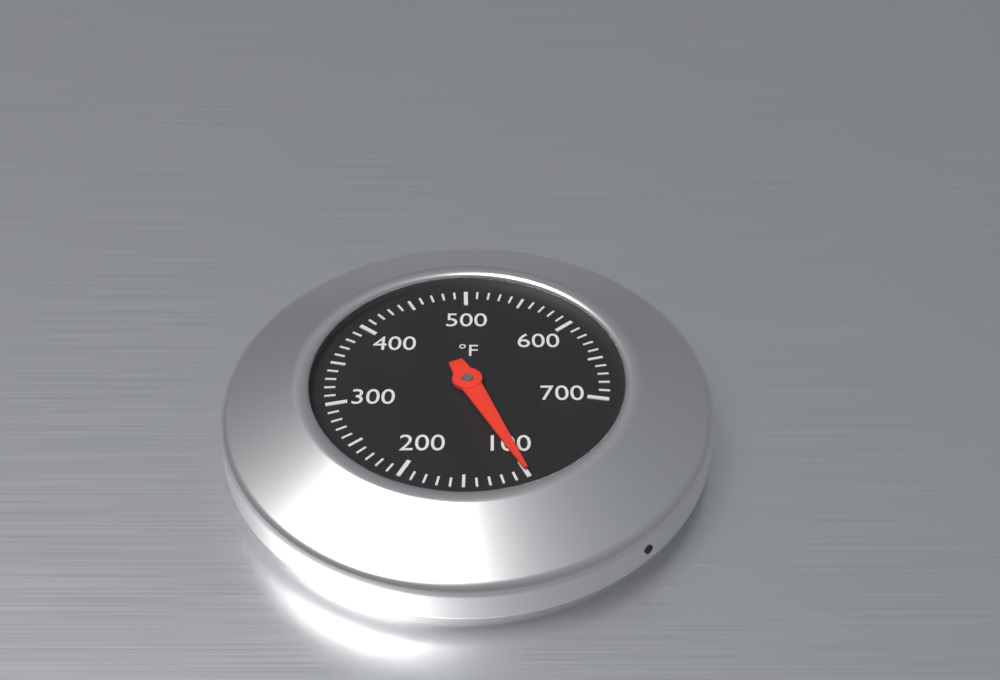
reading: 100 °F
